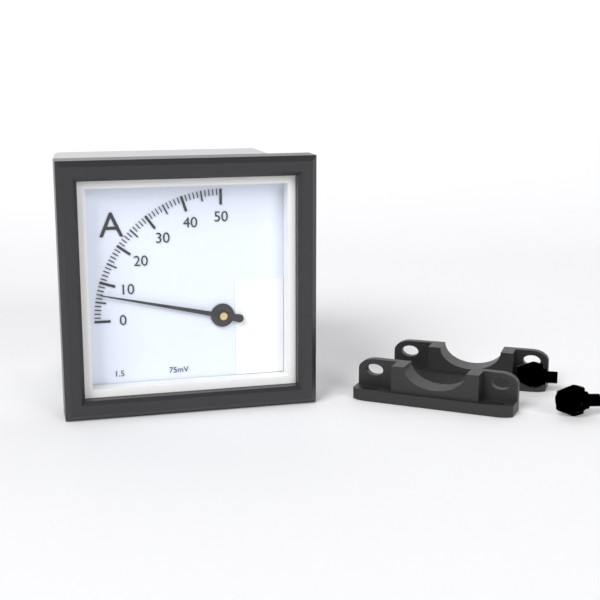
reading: 7 A
